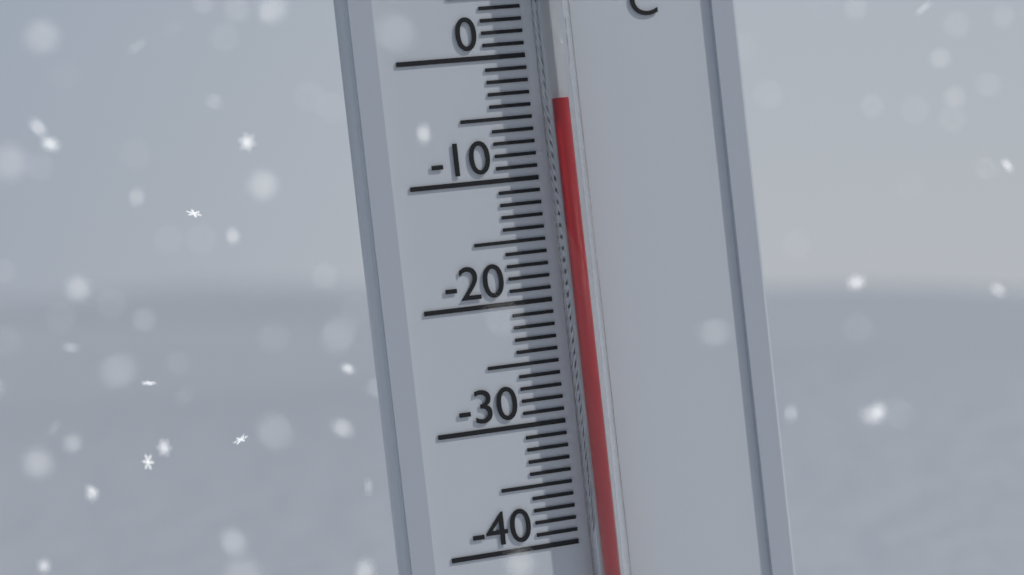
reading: -4 °C
